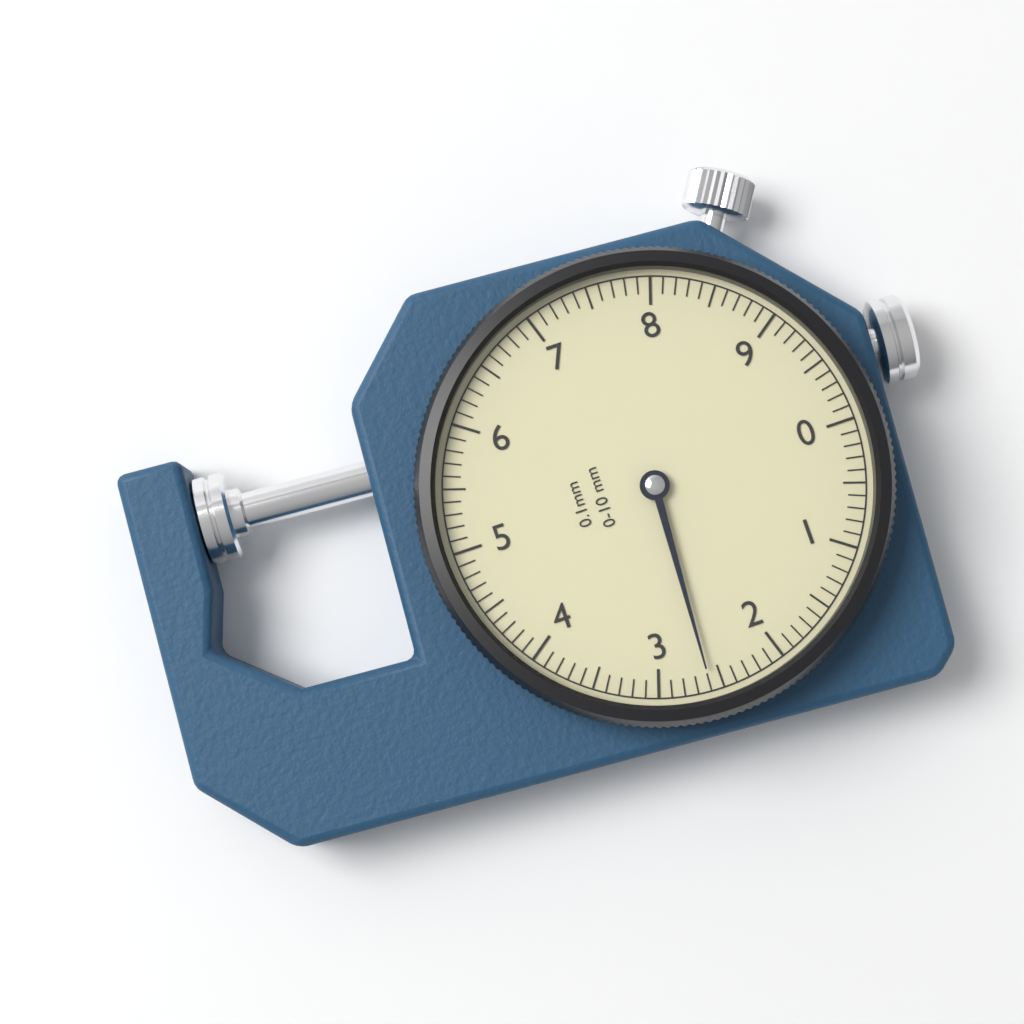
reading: 2.6 mm
